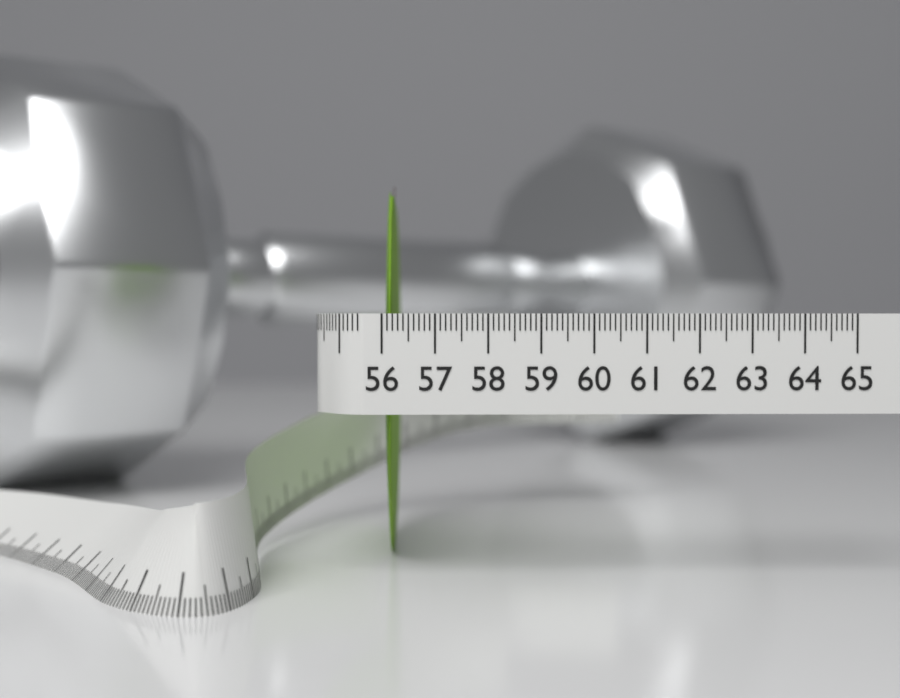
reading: 56.3 (no unit)
